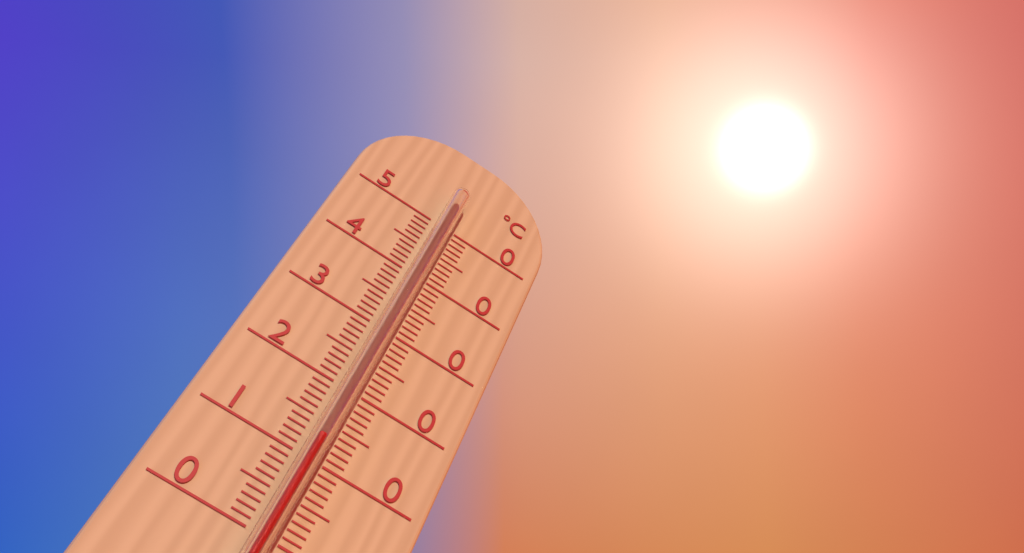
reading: 12 °C
